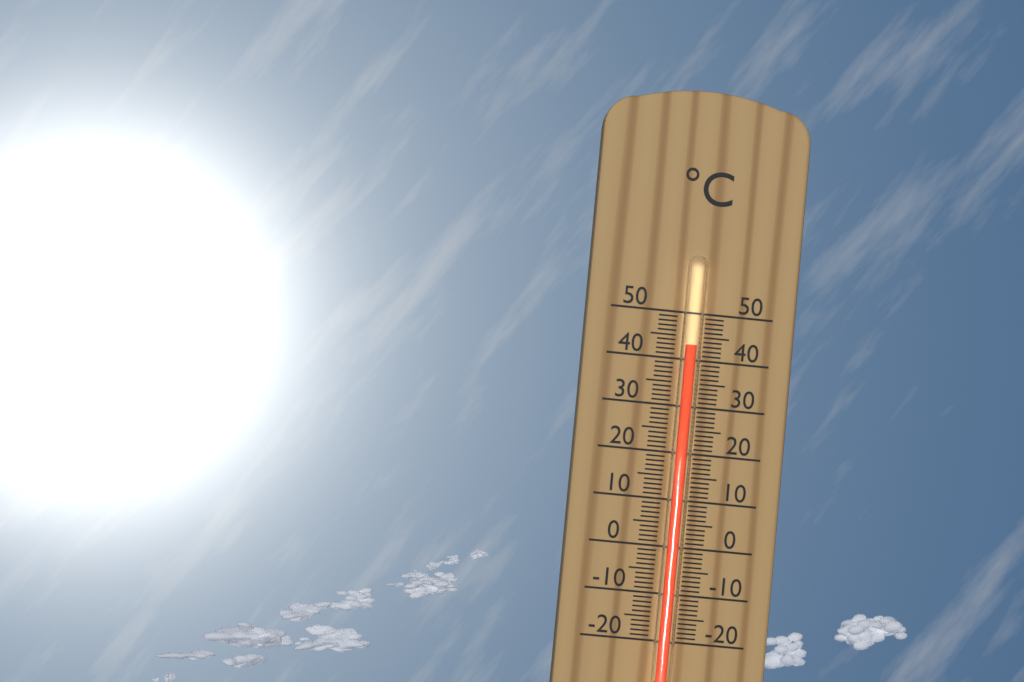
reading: 43 °C
